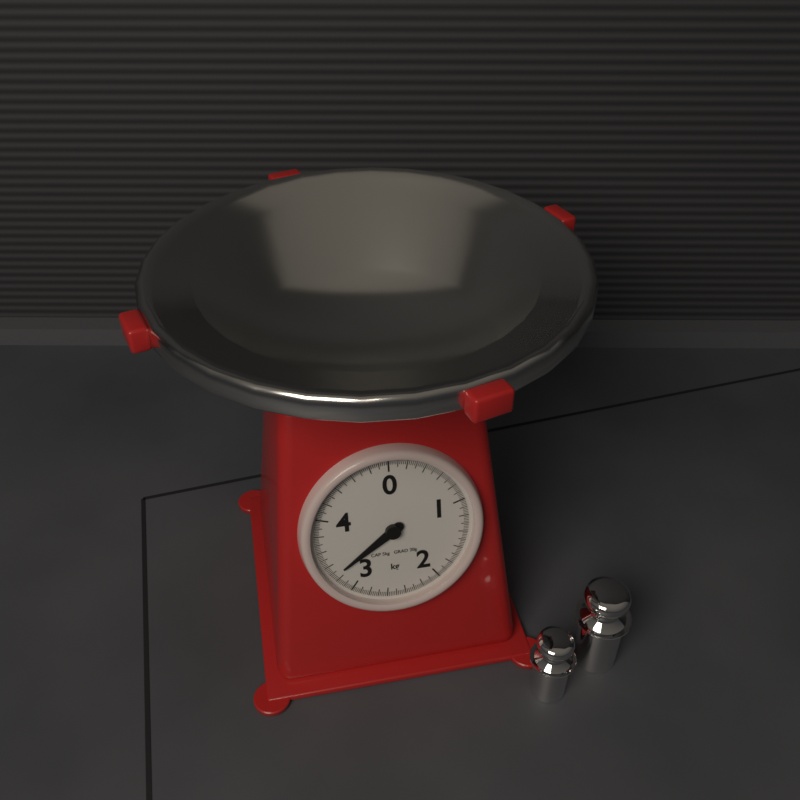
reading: 3.26 kg
